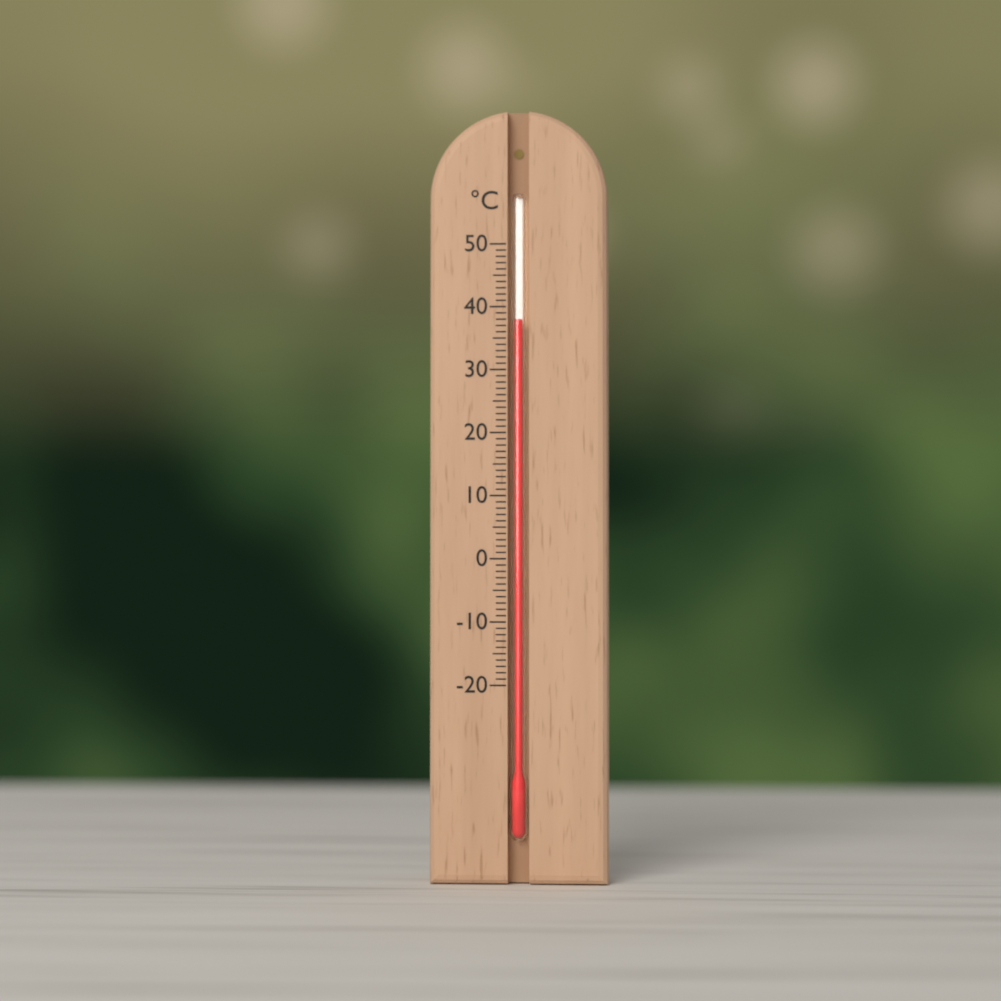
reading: 38 °C
